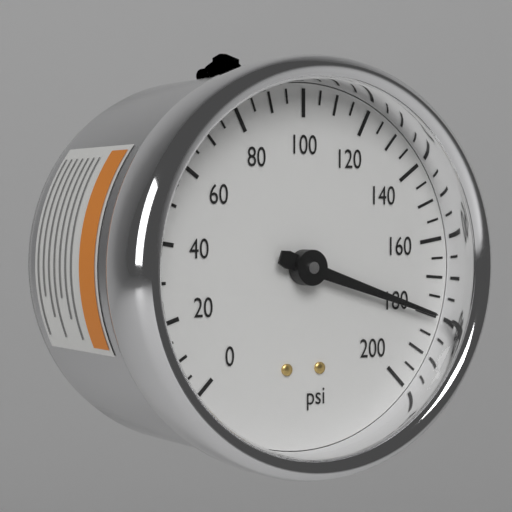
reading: 180 psi
